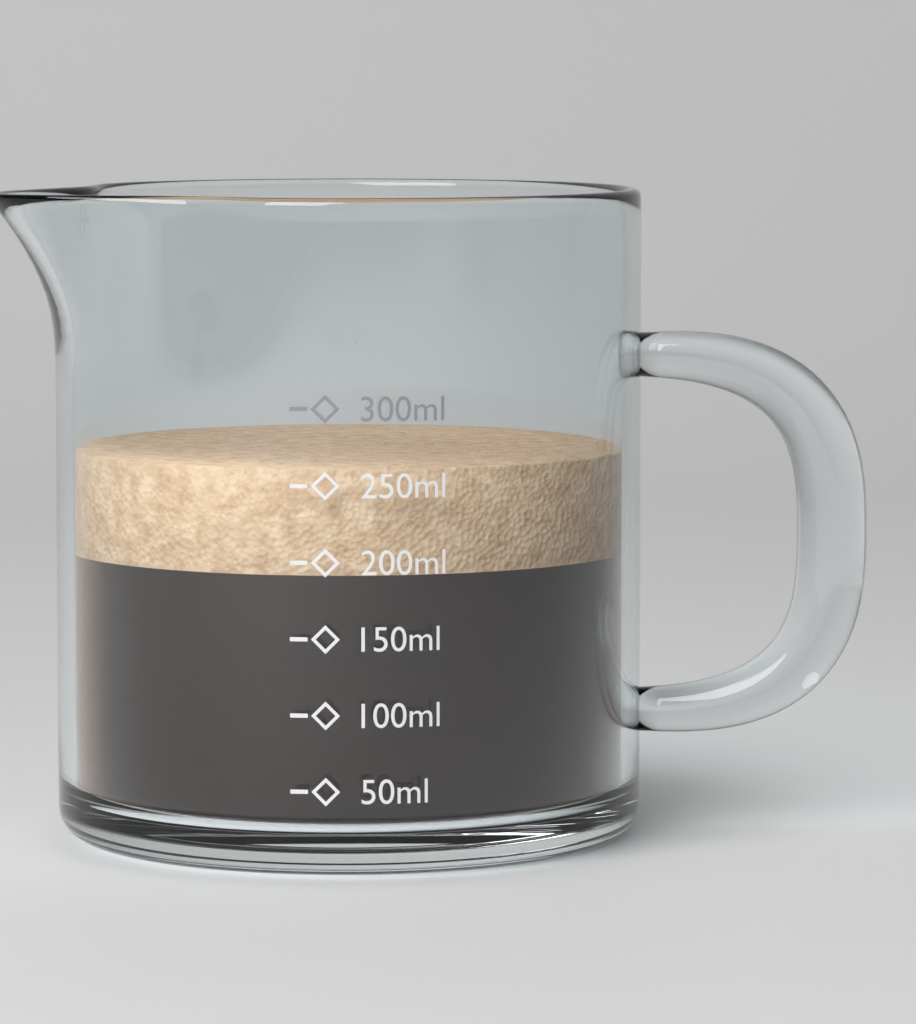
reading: 260 ml
